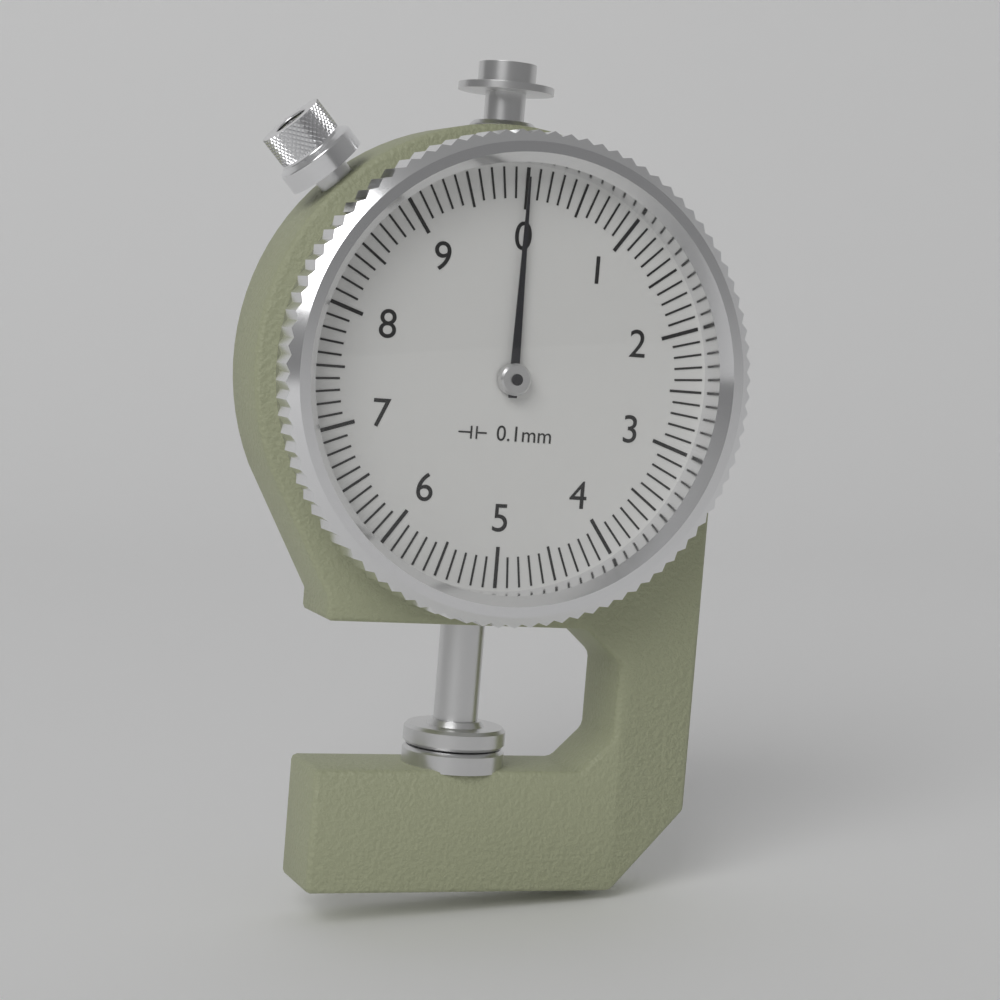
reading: 0.0 mm
